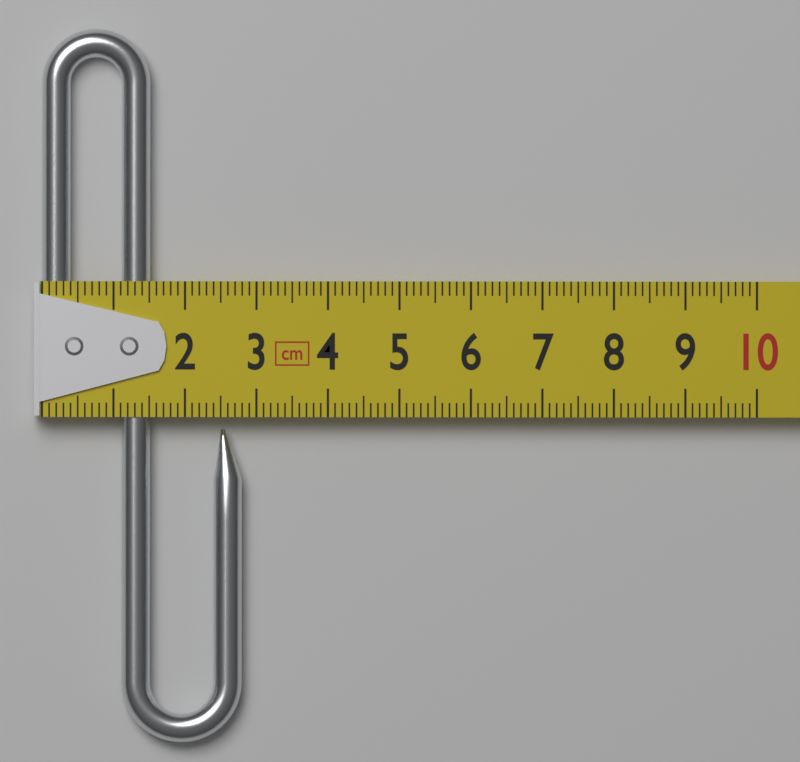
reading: 2.8 cm
